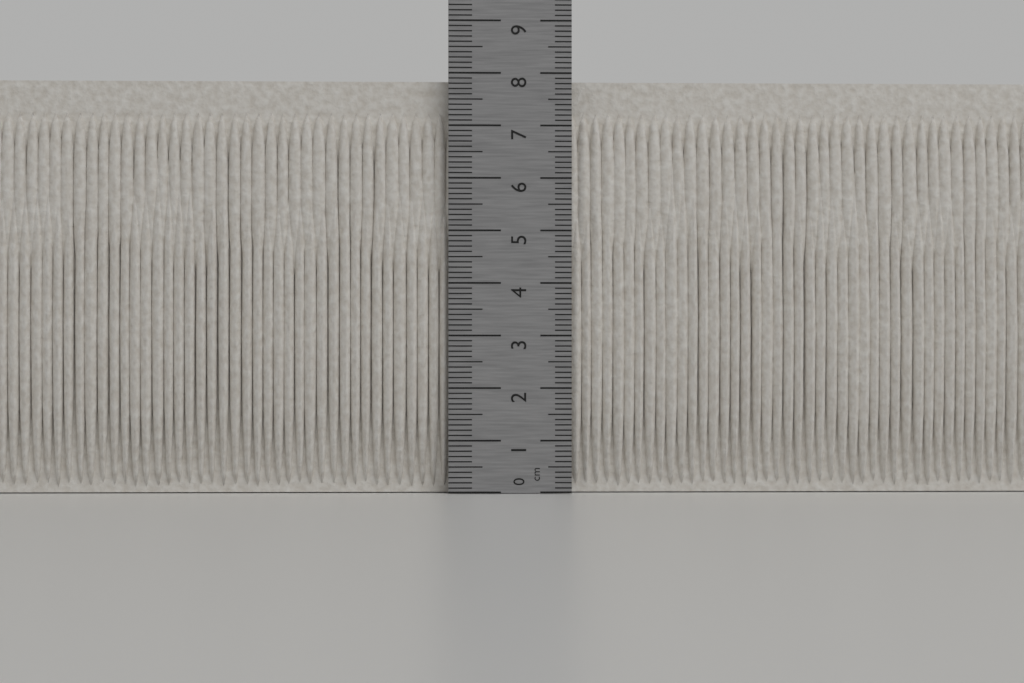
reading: 7.9 cm
